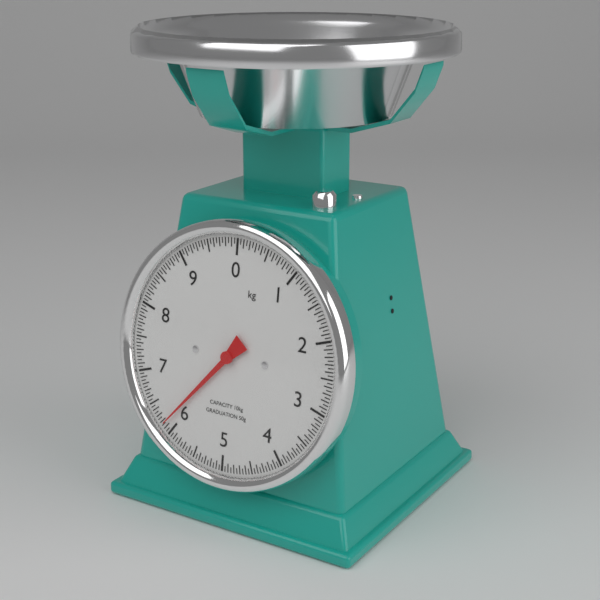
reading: 6.15 kg
